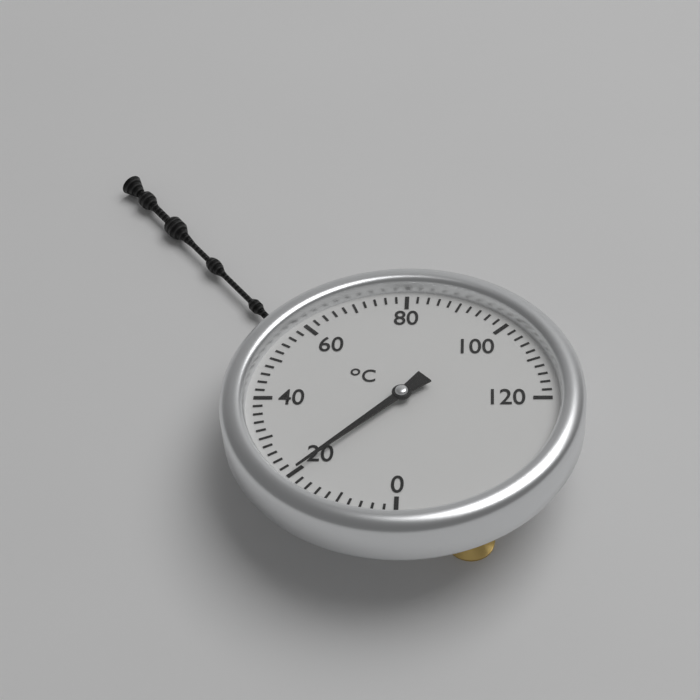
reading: 20 °C
